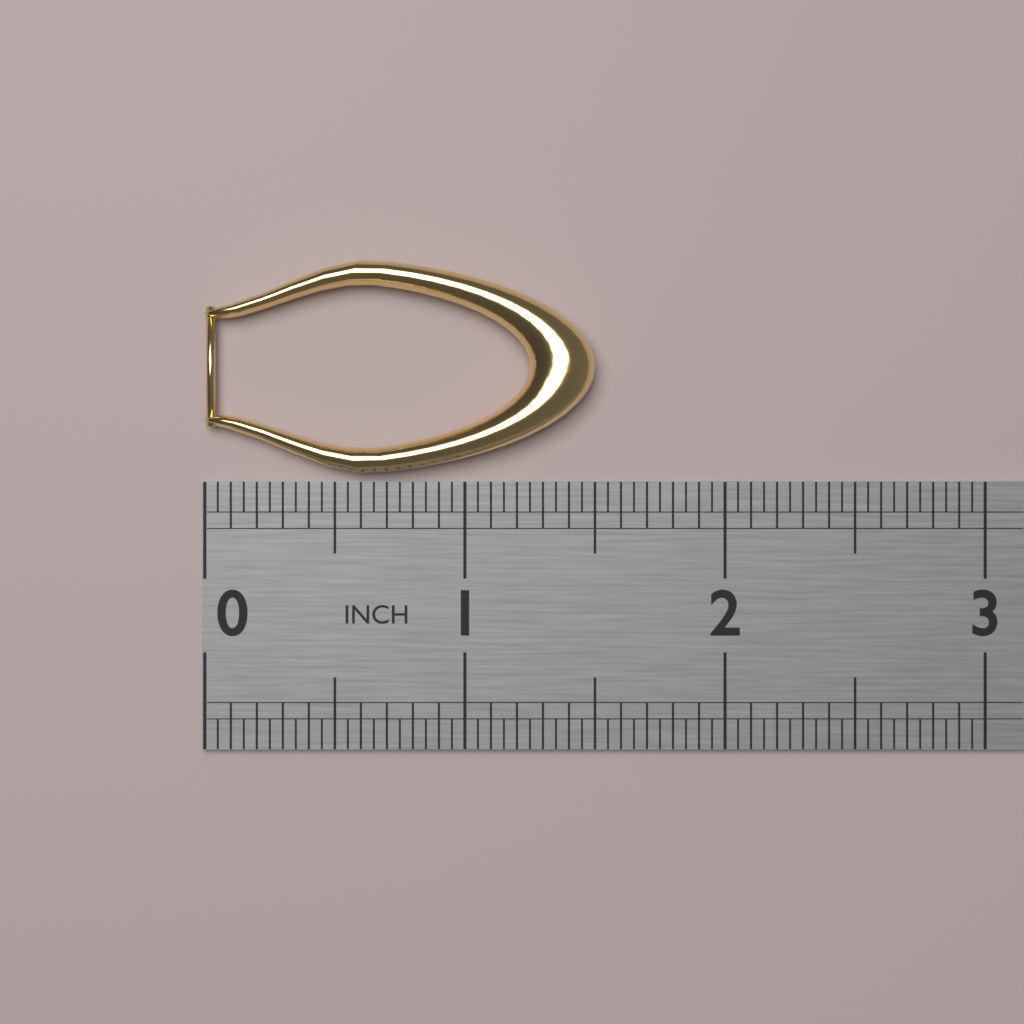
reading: 1.50 in
